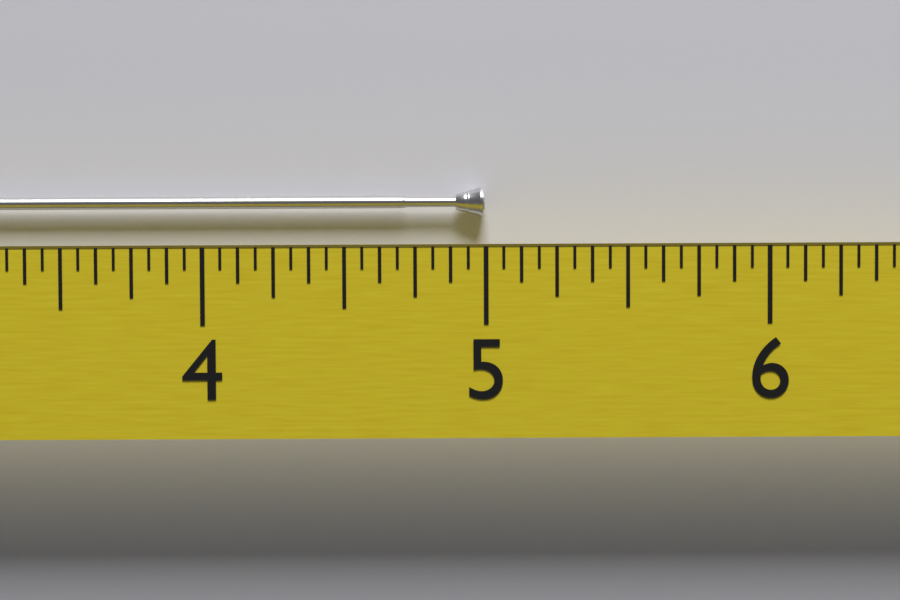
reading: 5.0000 (no unit)
